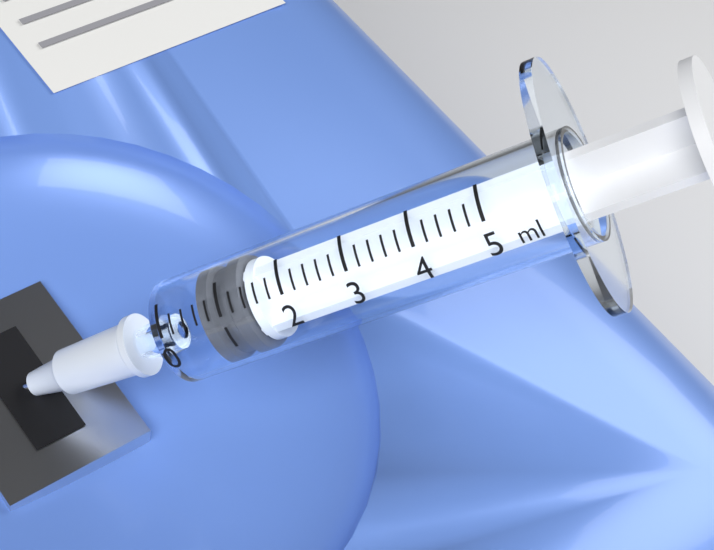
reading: 0.6 ml
